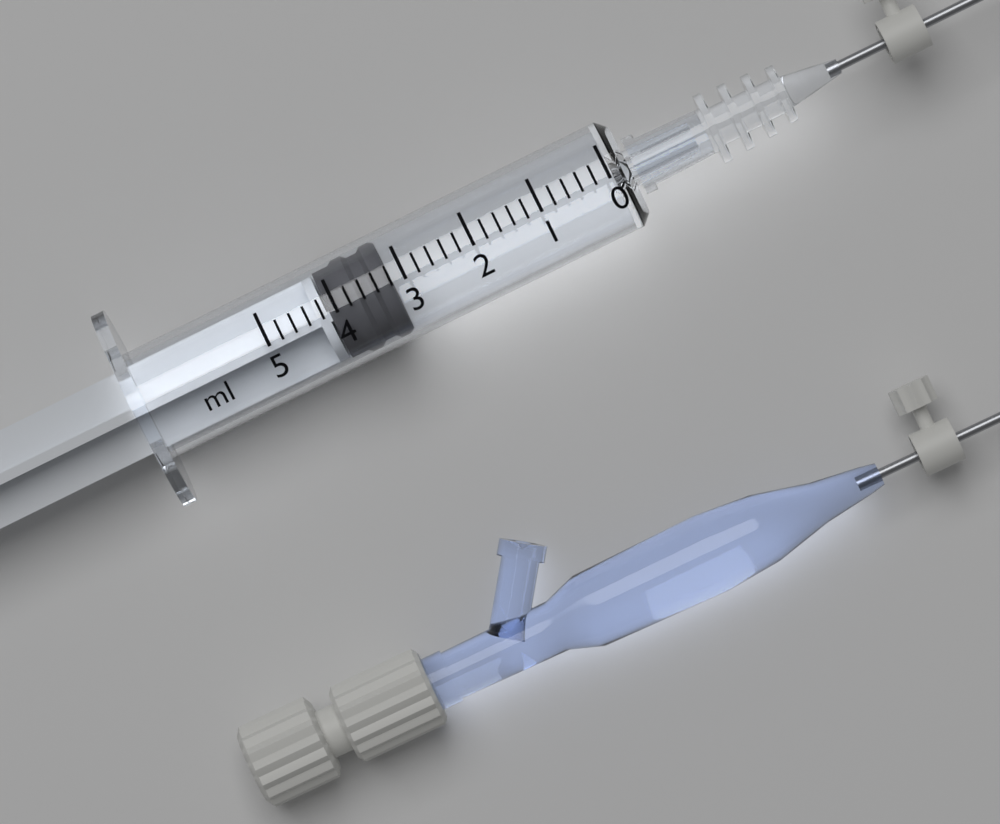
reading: 3.2 ml
